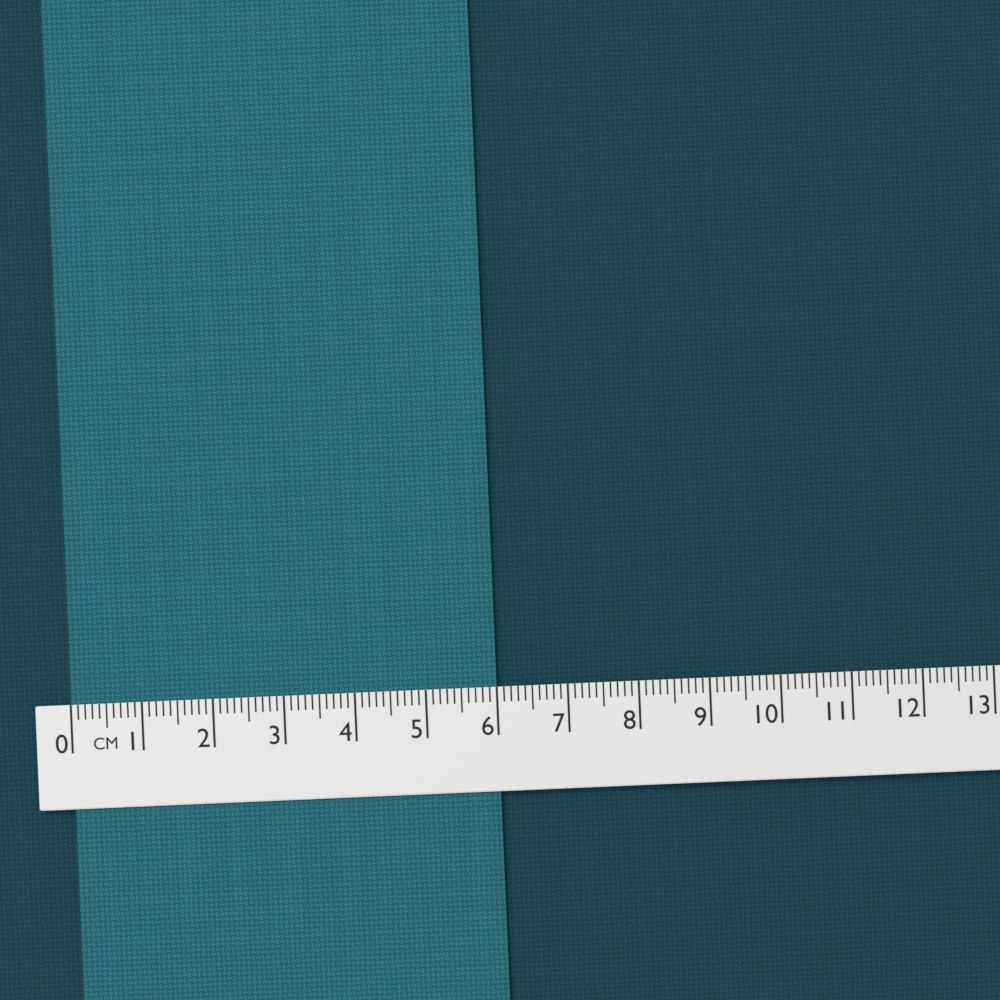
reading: 6.0 cm
